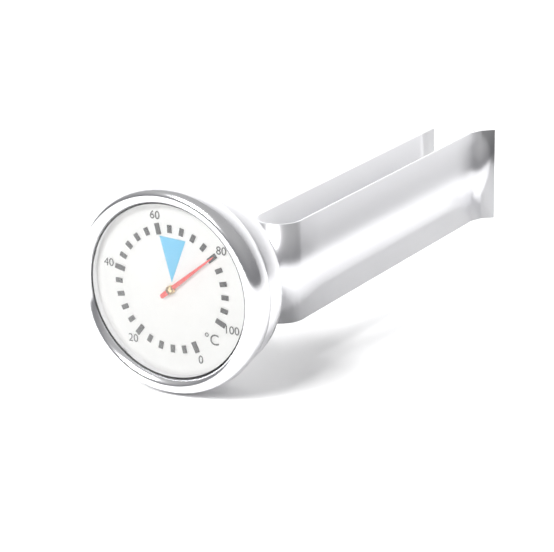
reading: 80 °C
